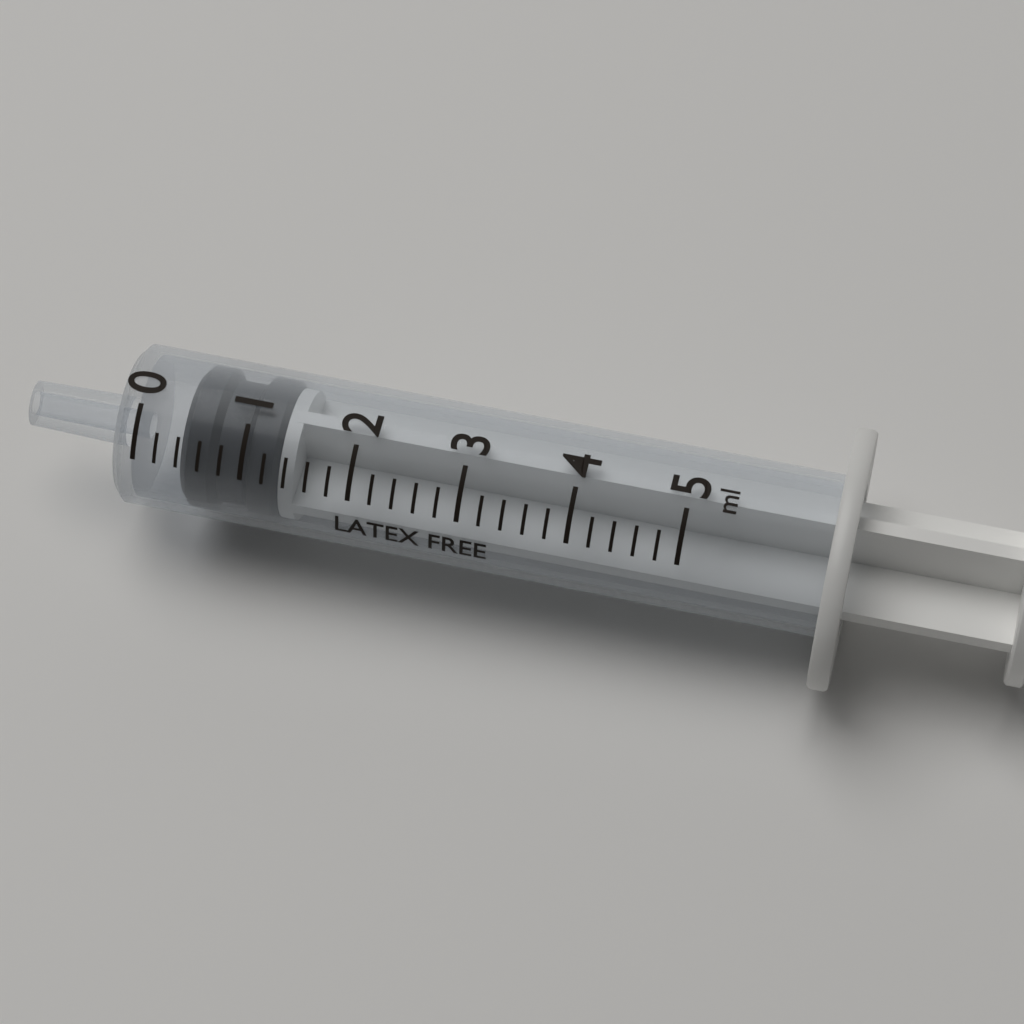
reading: 0.4 ml
